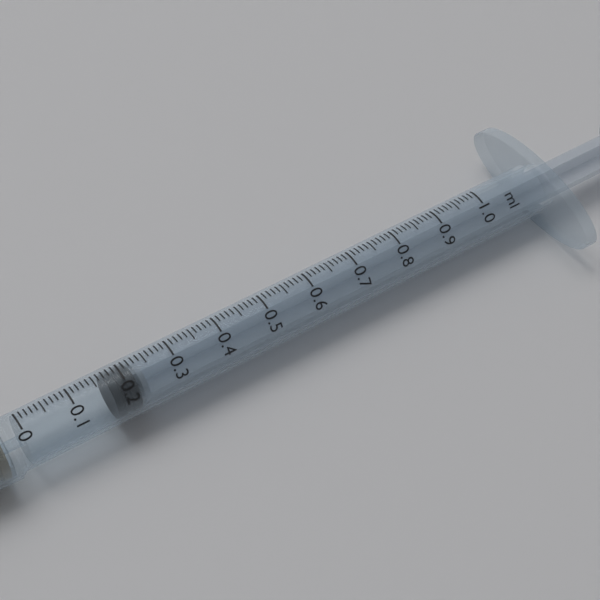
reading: 0.17 ml
